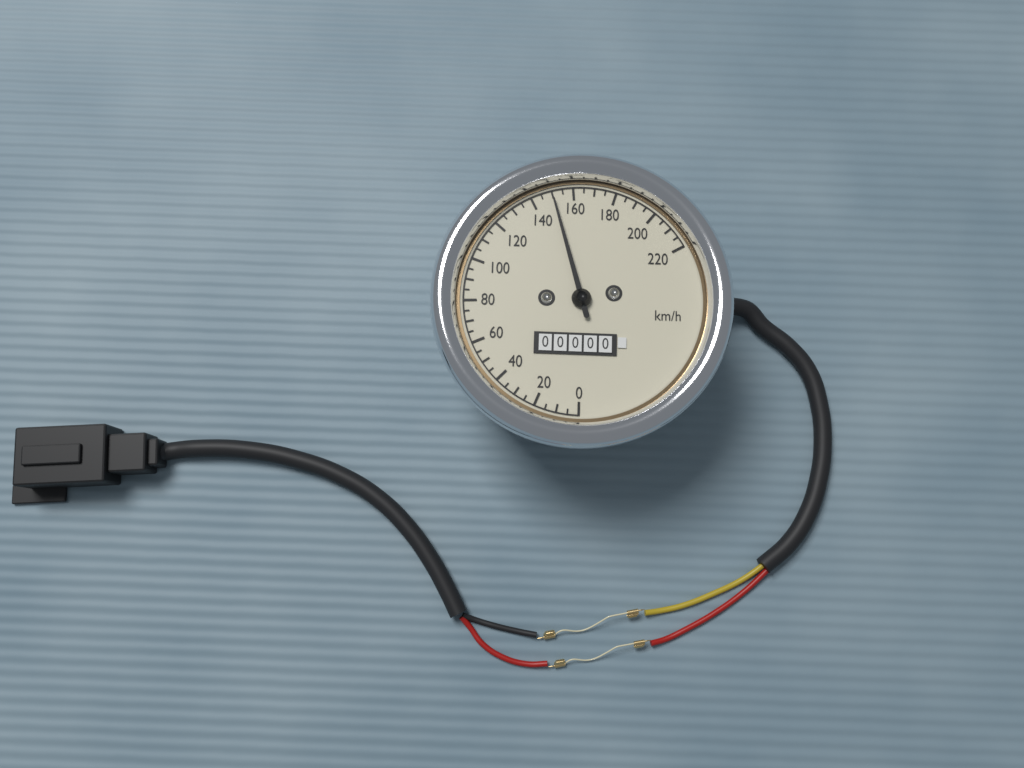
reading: 150 km/h
